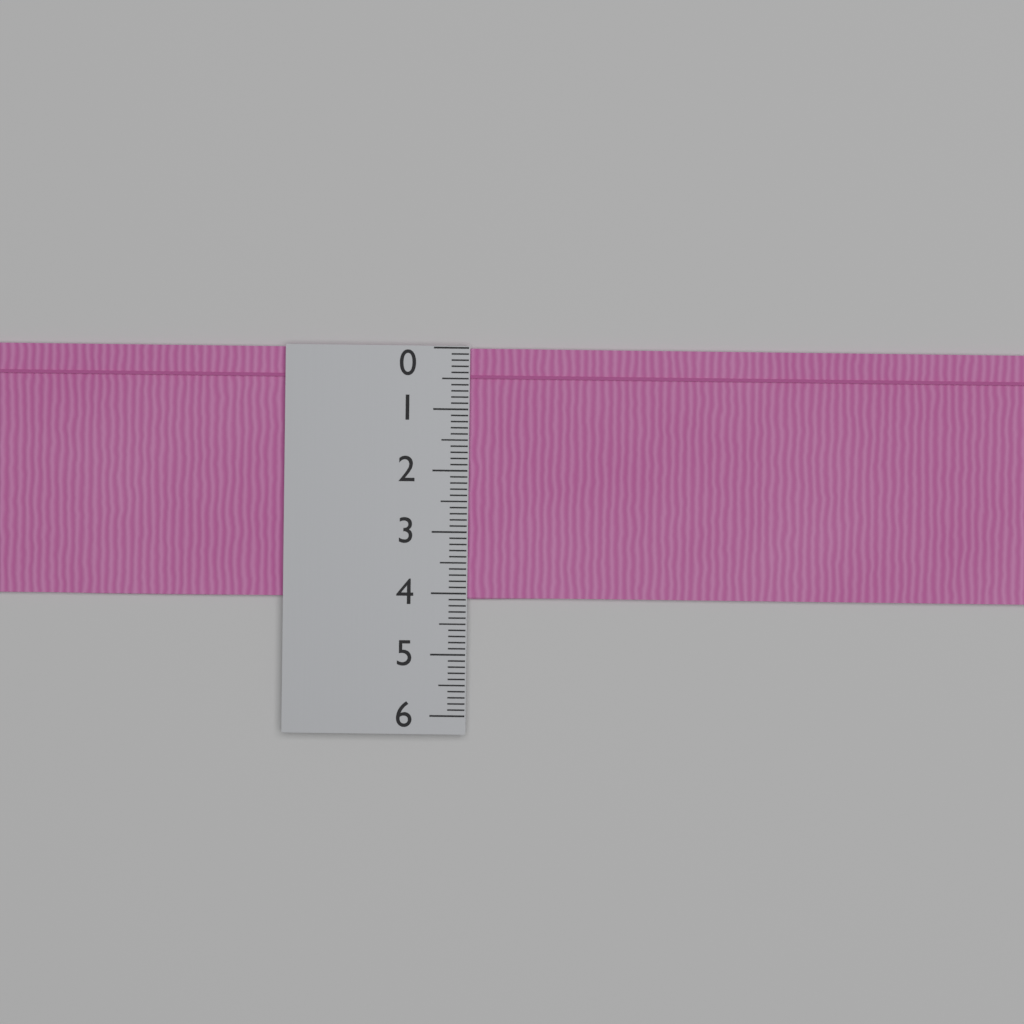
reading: 4.1 (no unit)
